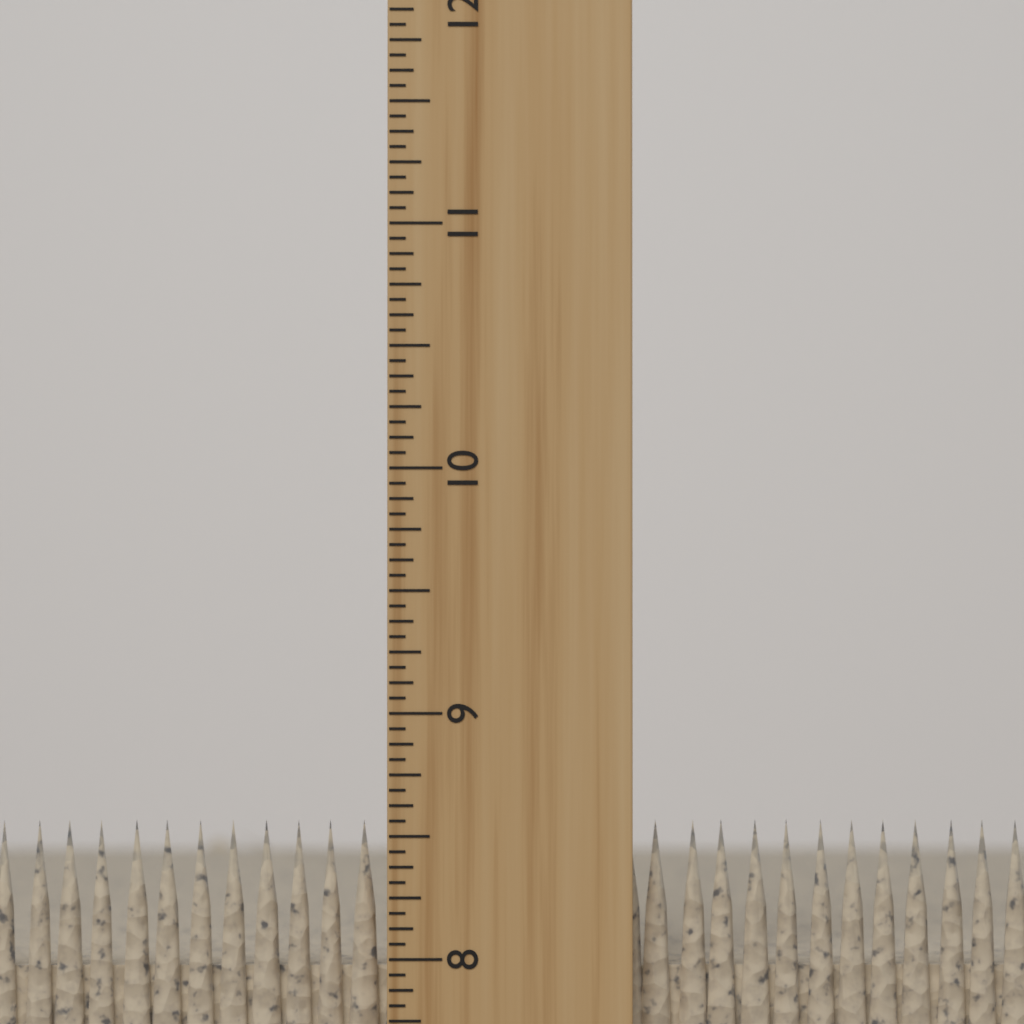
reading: 8.5625 inch
